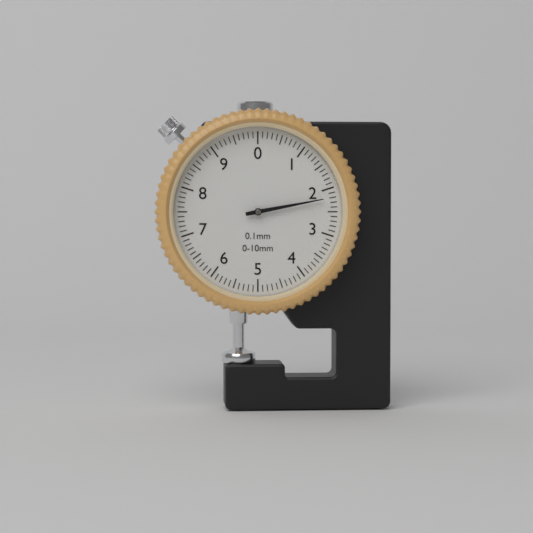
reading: 2.2 mm
